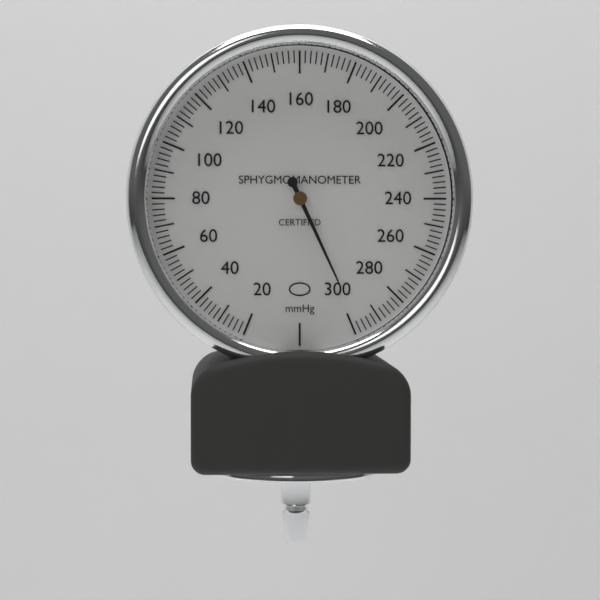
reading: 298 mmHg
